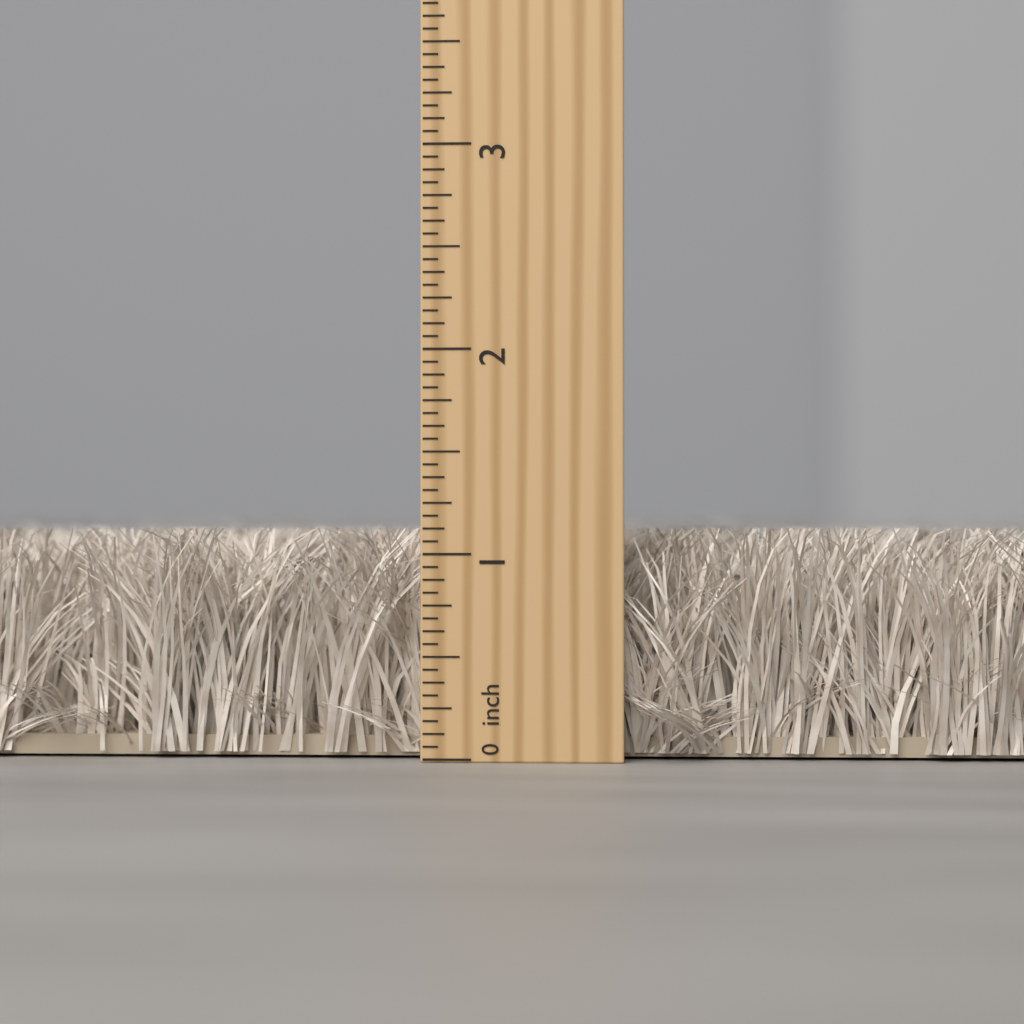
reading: 1.1250 inch
